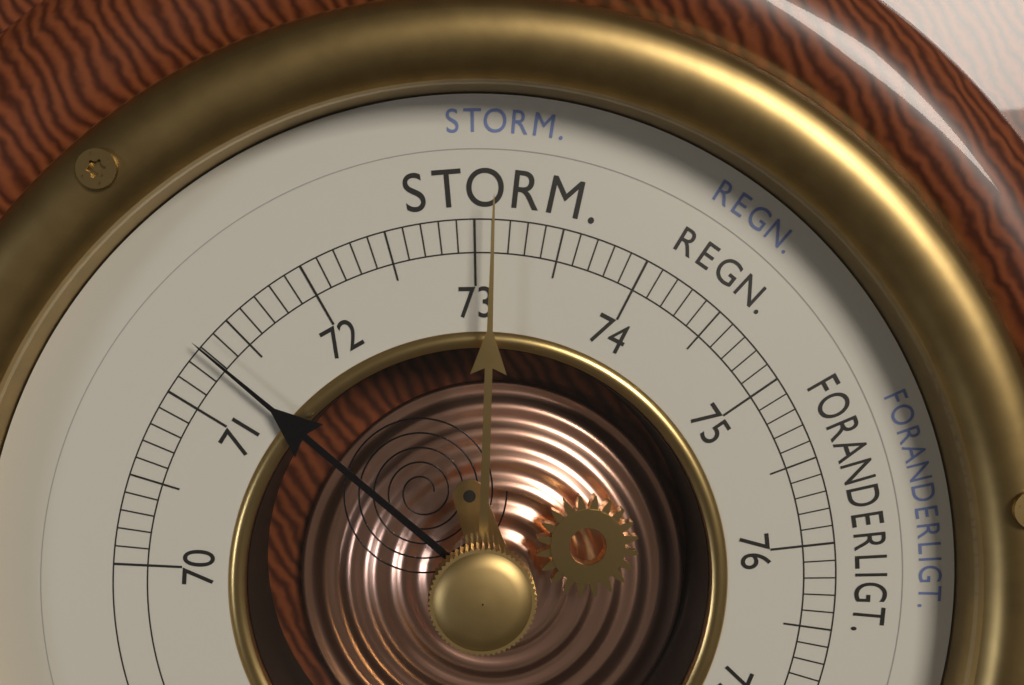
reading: 71.3 cm
